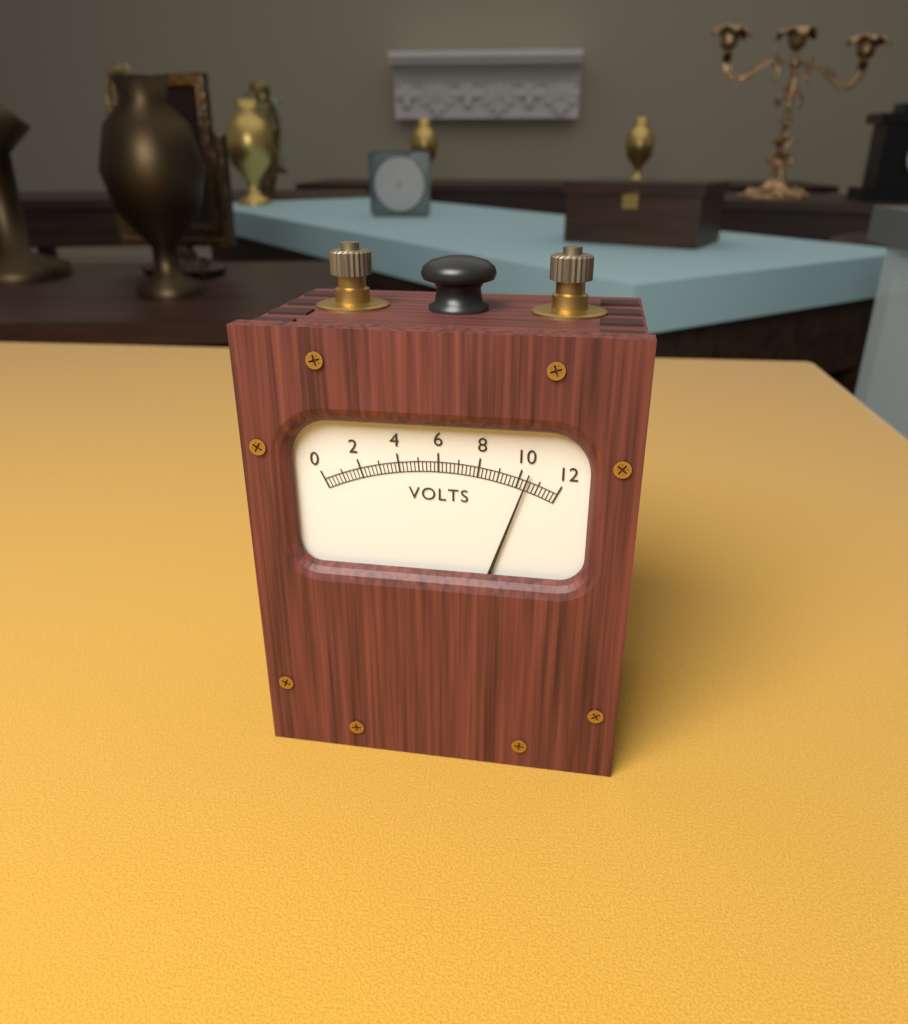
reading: 10.4 V
